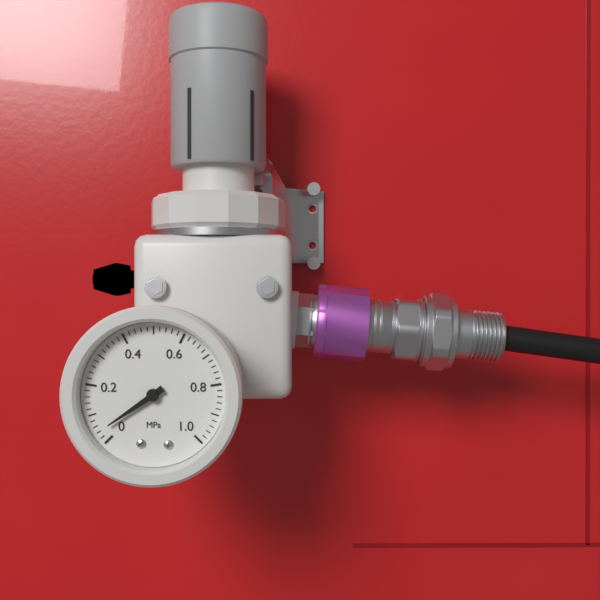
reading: 0.04 MPa
